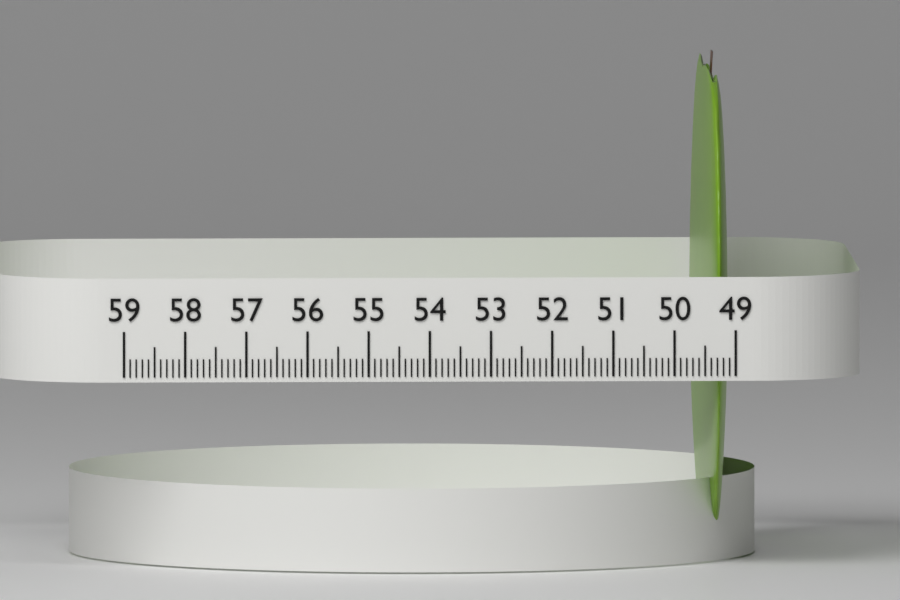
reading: 49.5 (no unit)
